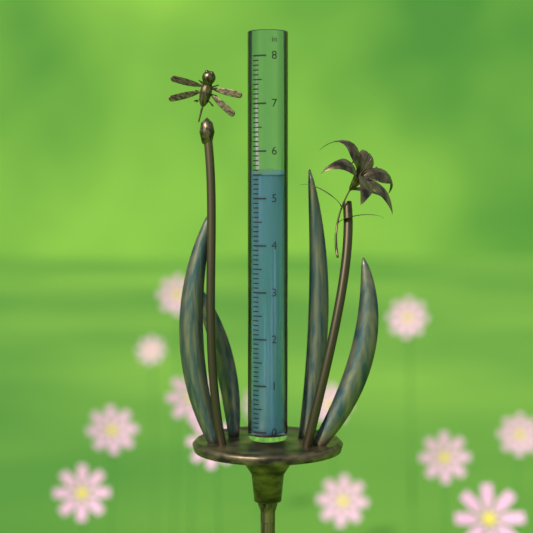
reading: 5.5 in
